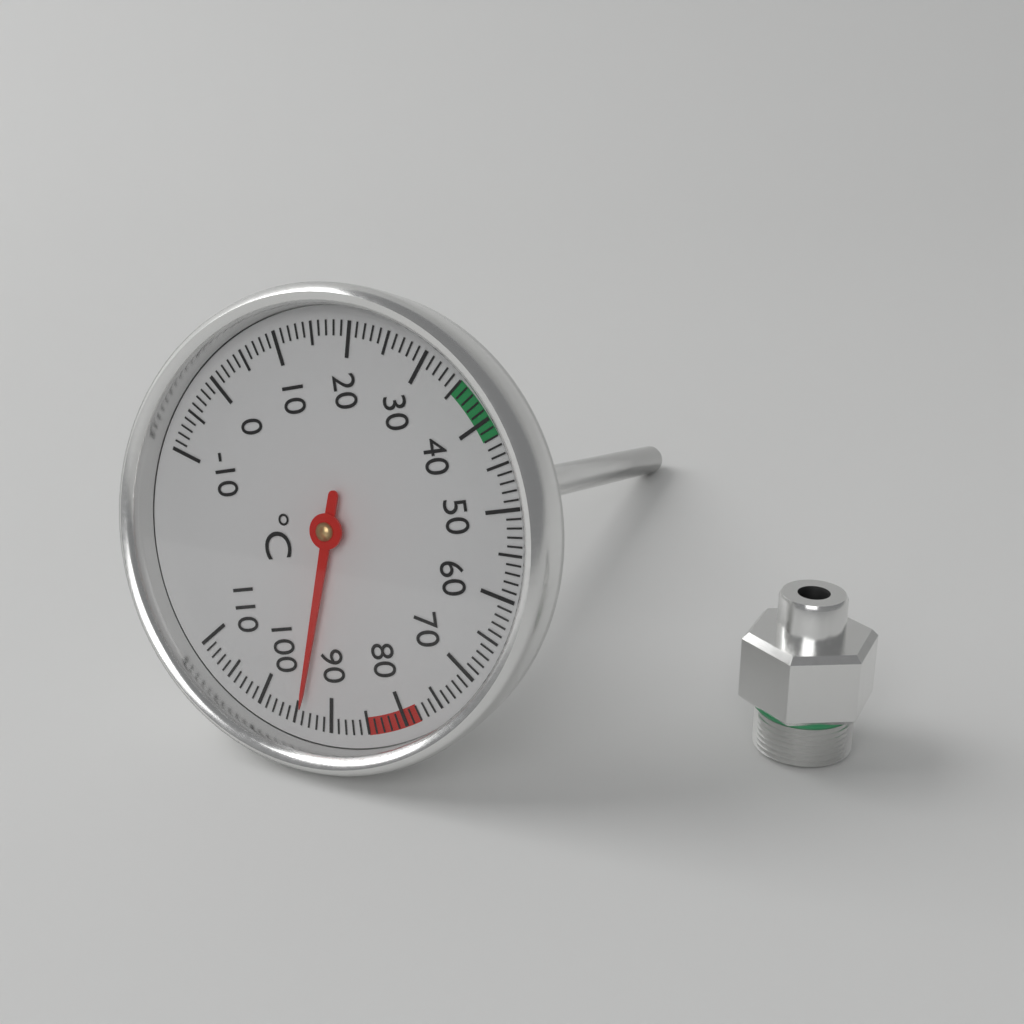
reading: 94 °C
